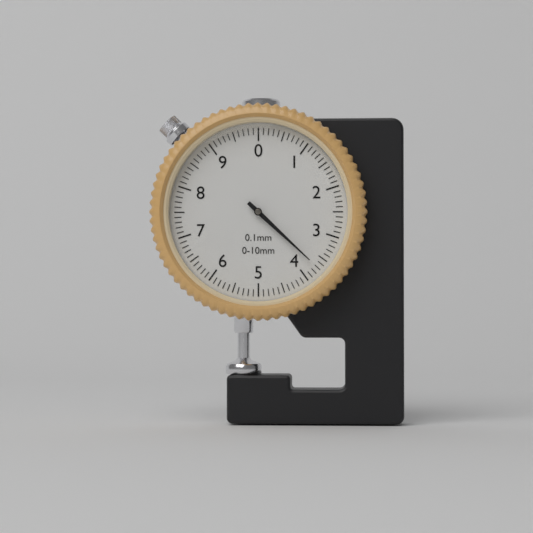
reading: 3.7 mm
